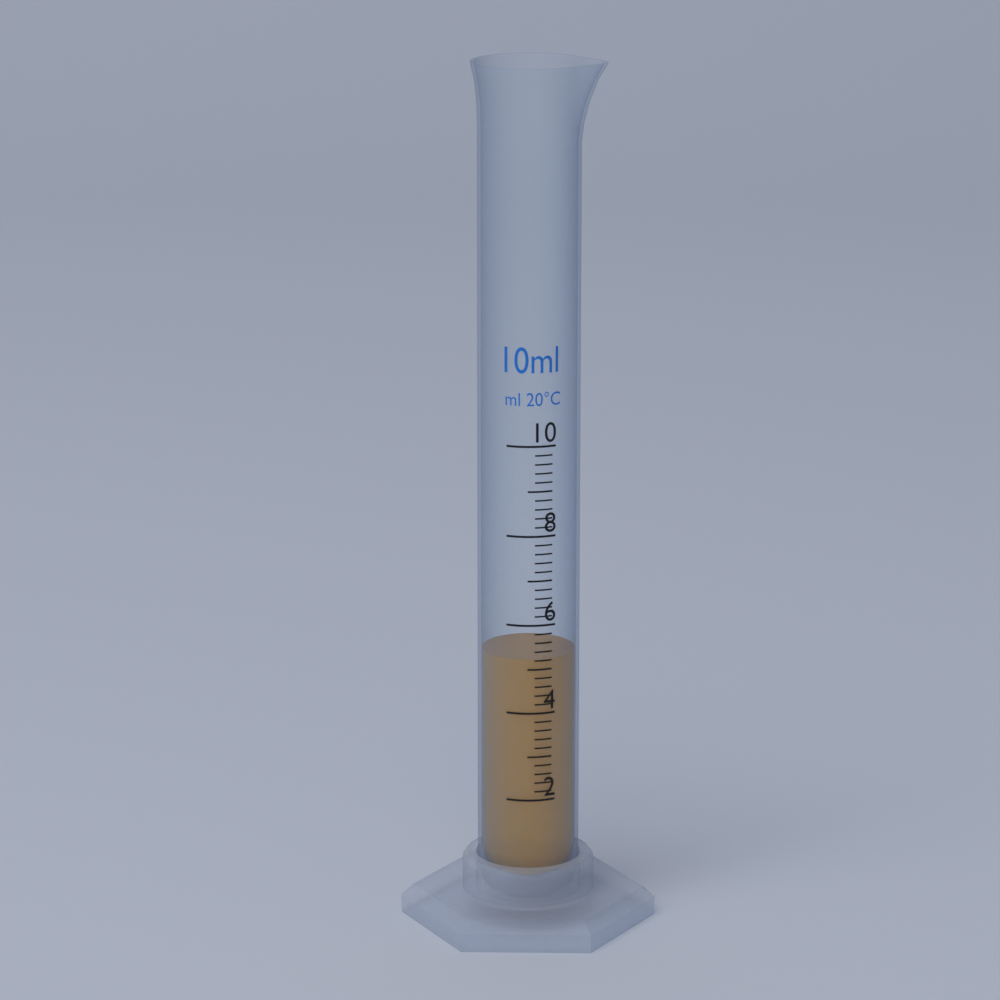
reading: 5.2 ml
